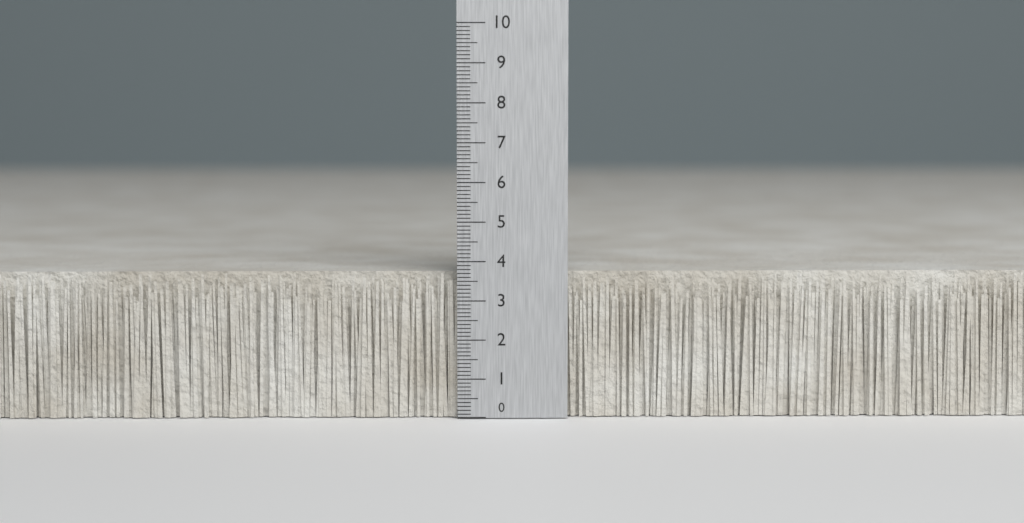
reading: 3.7 (no unit)
